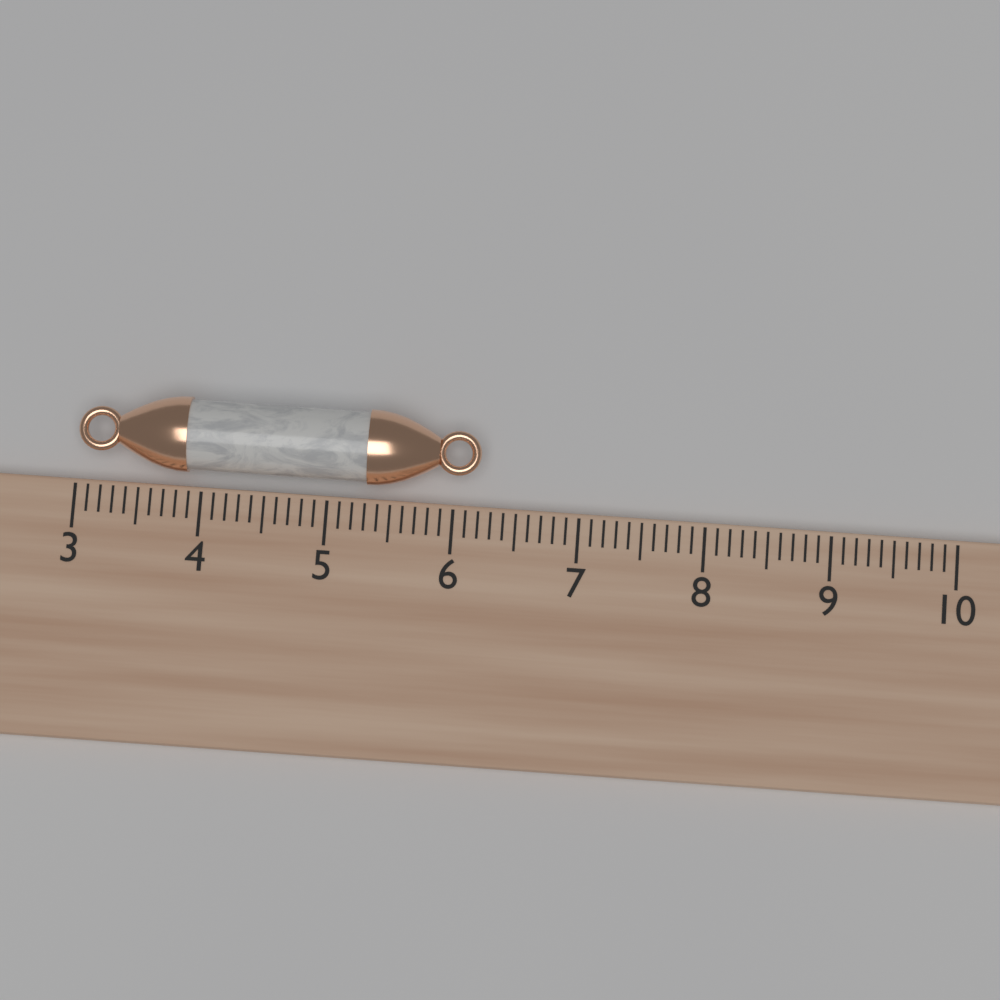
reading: 6.2 (no unit)
